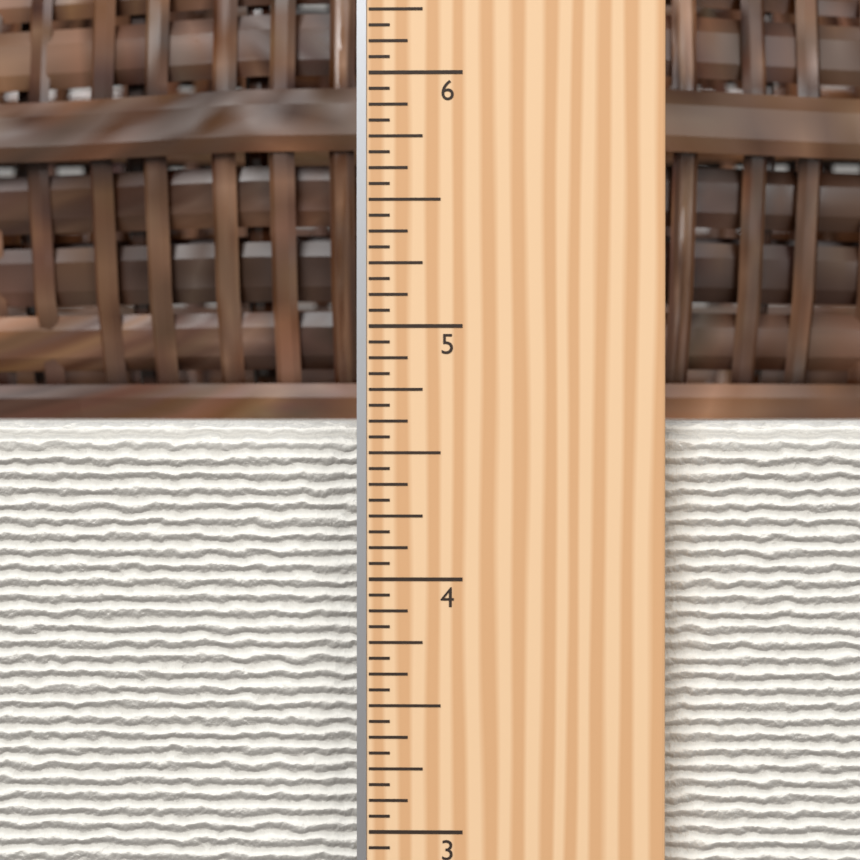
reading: 4.6250 in
